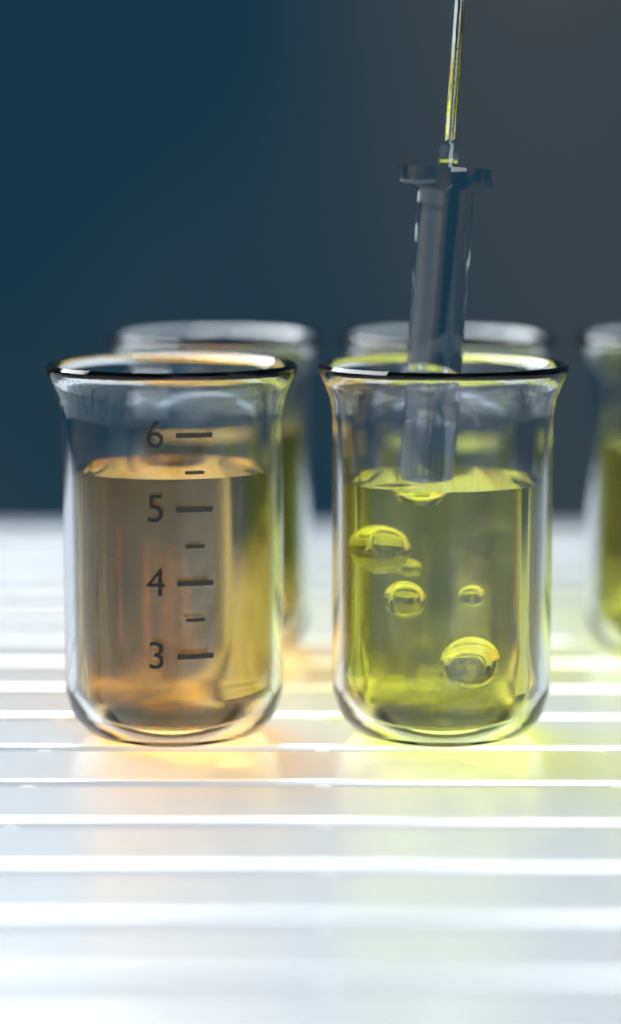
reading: 5.4 (no unit)
